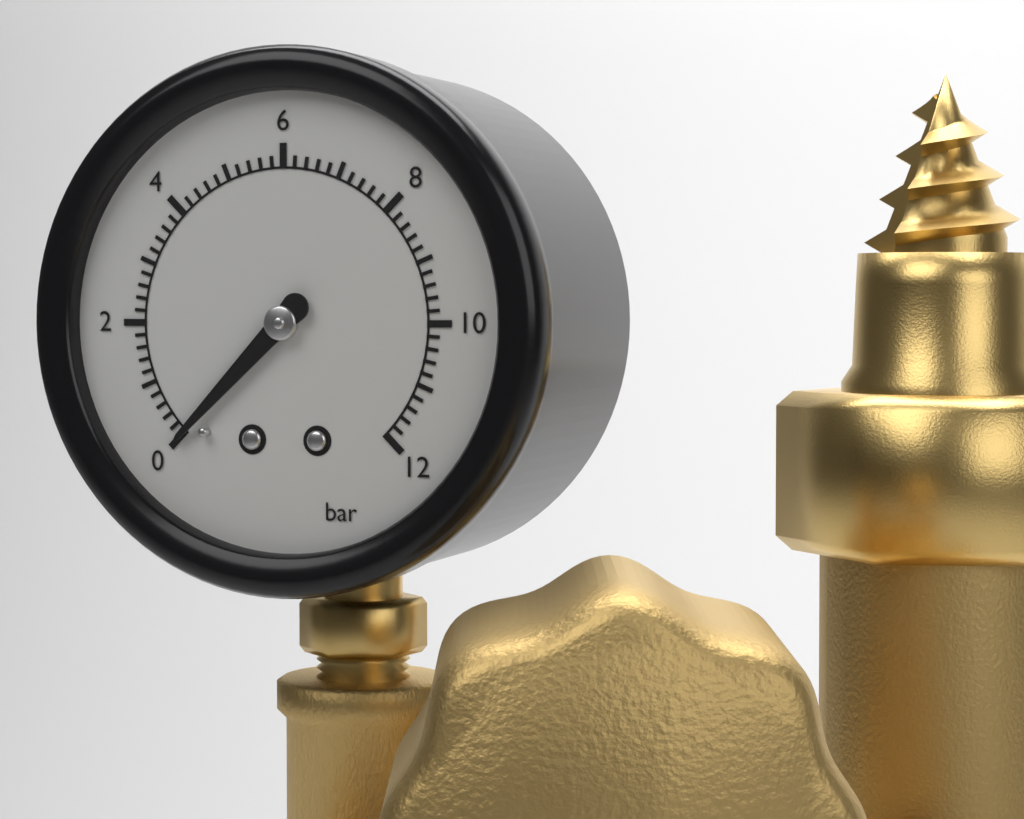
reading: 0.0 bar
